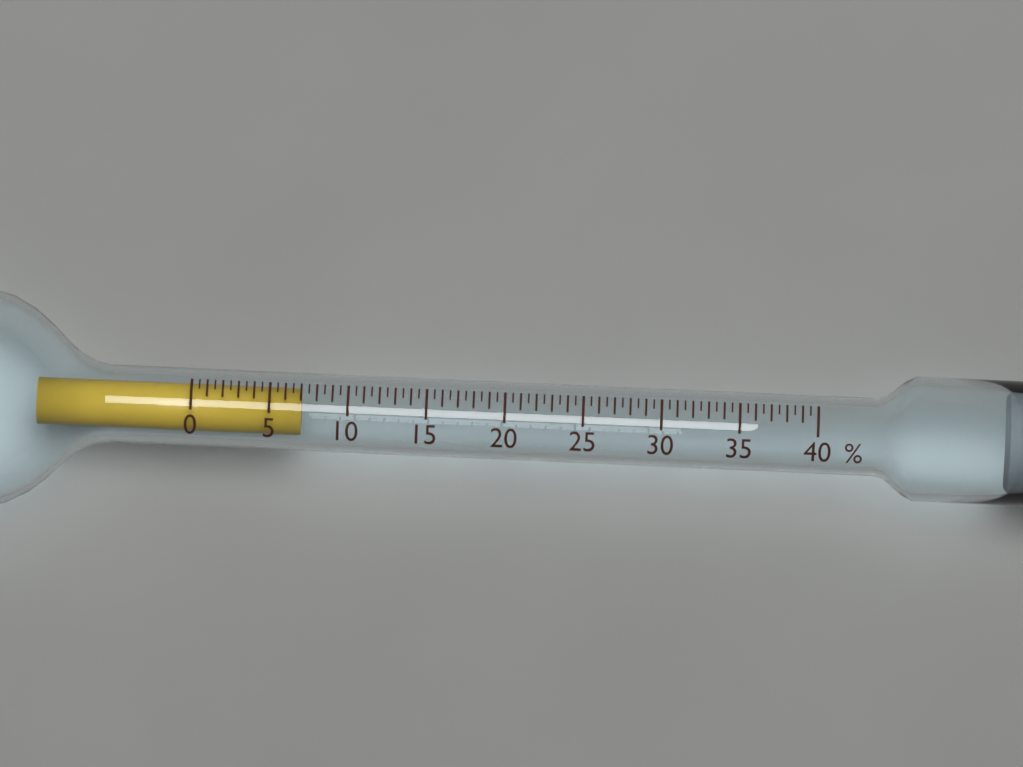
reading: 7.0 %
